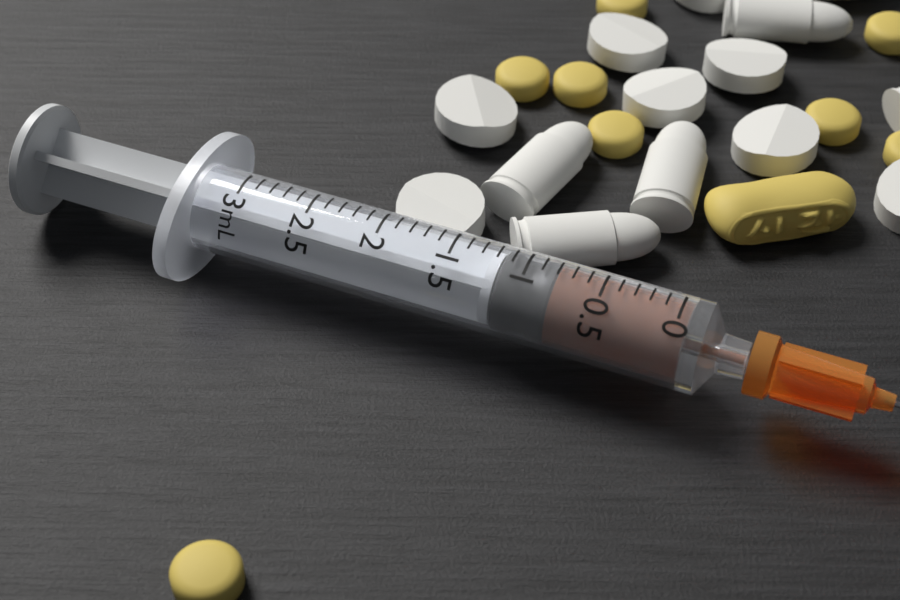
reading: 0.8 mL
